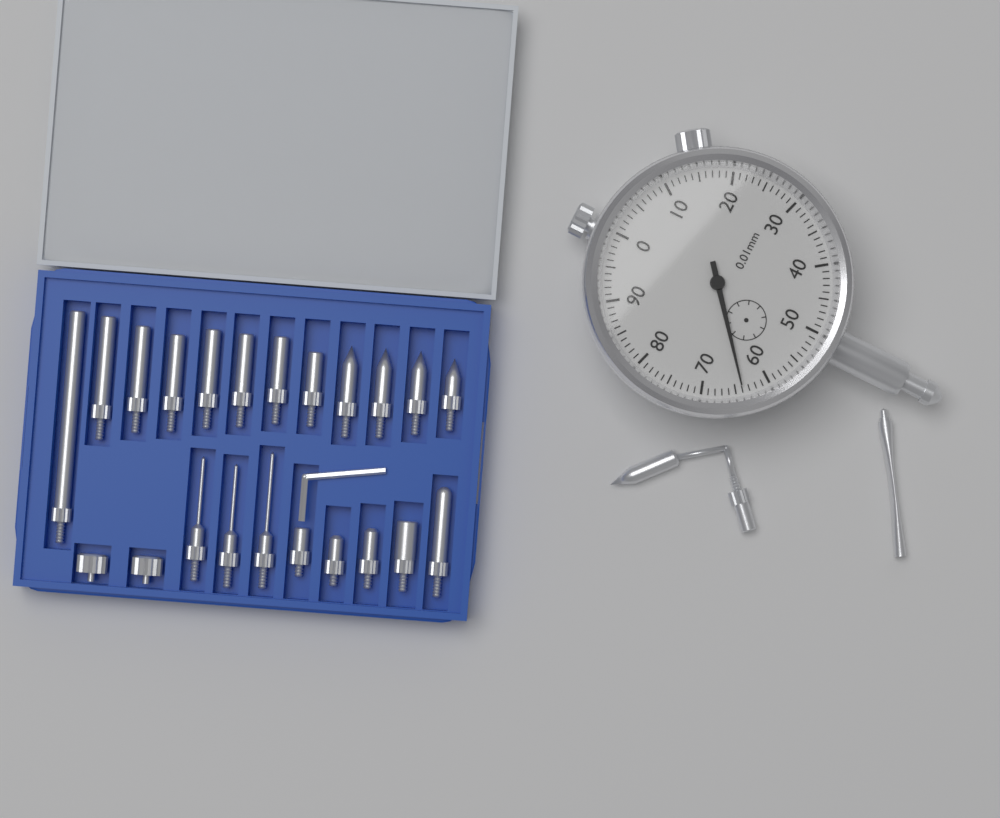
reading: 0.64 mm
